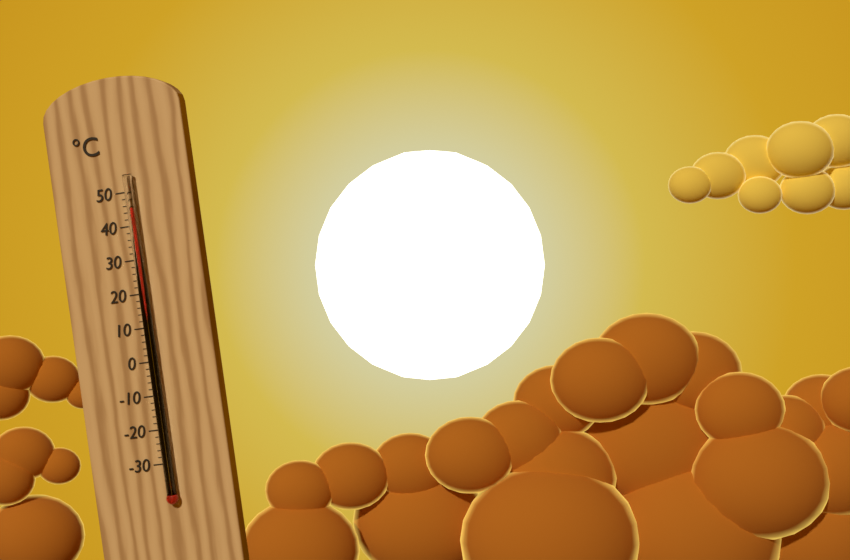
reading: 45 °C
